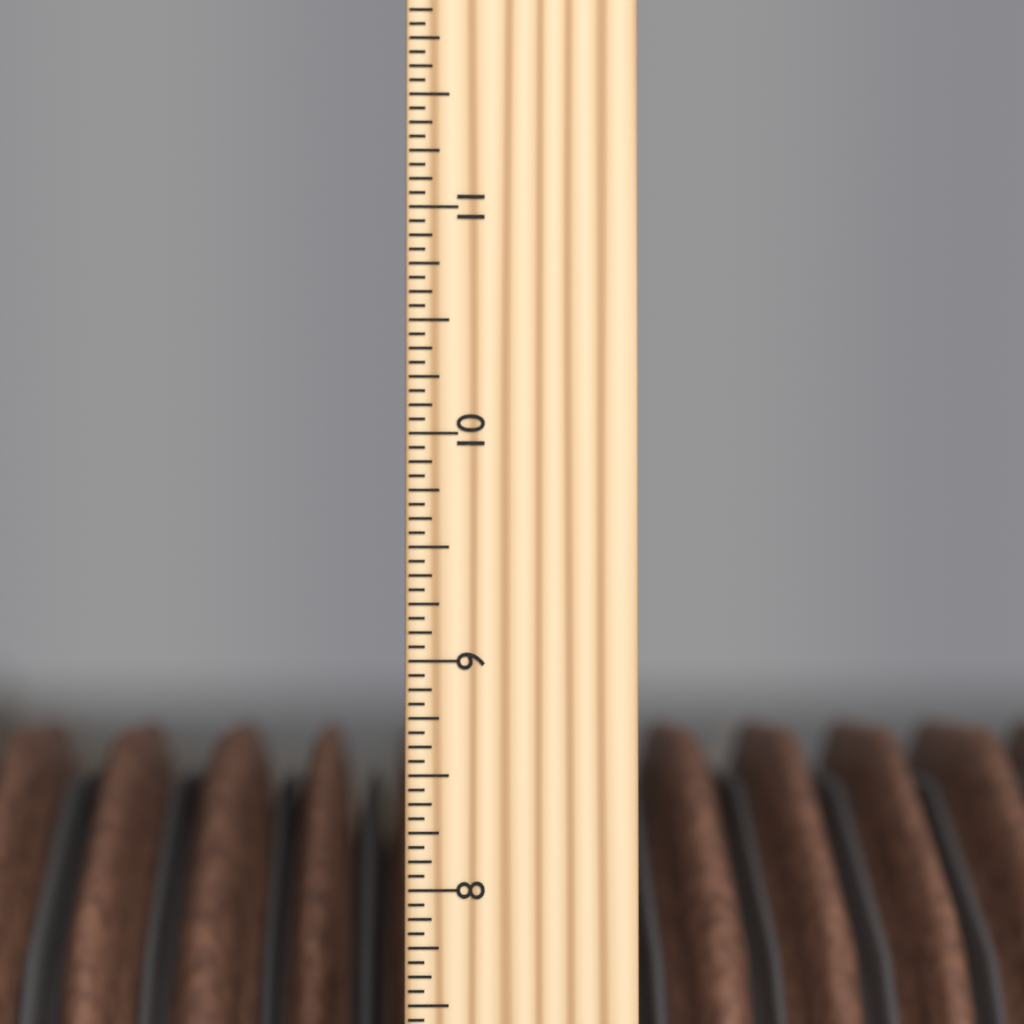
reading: 8.6875 inch
